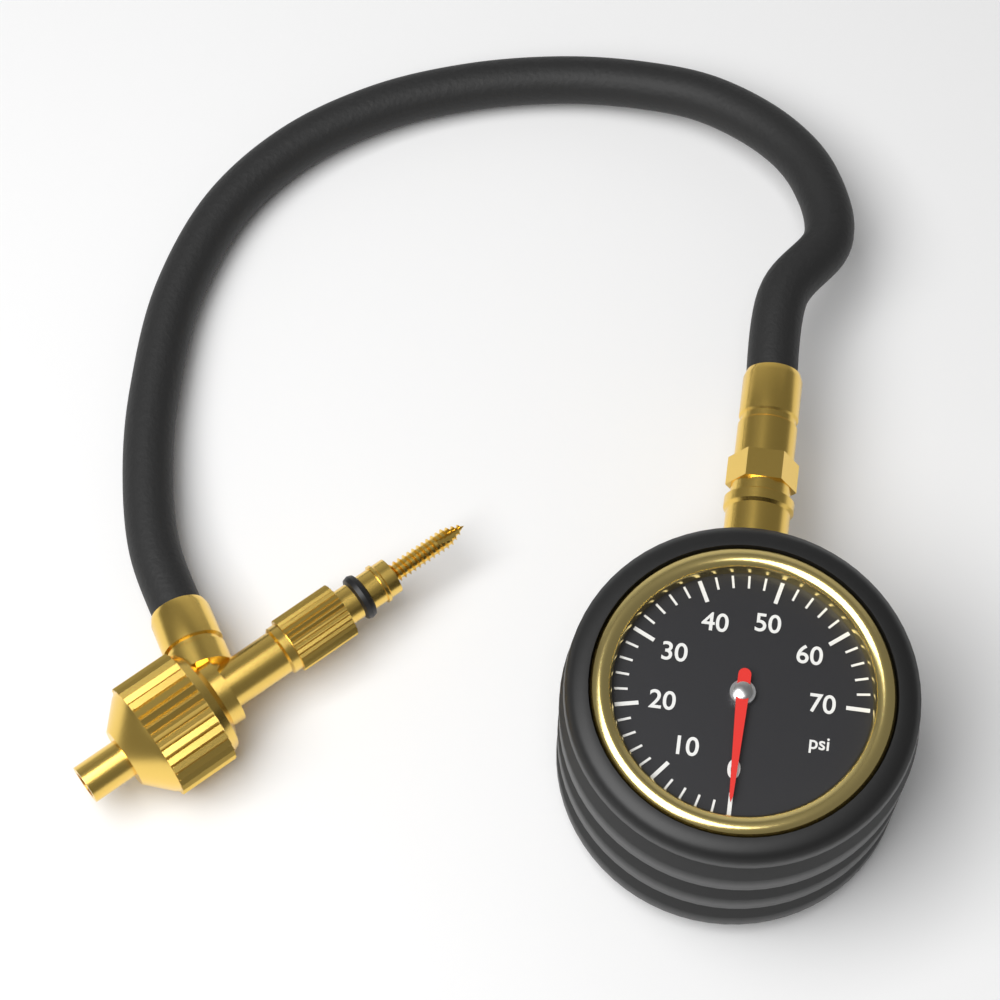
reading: 0 psi
